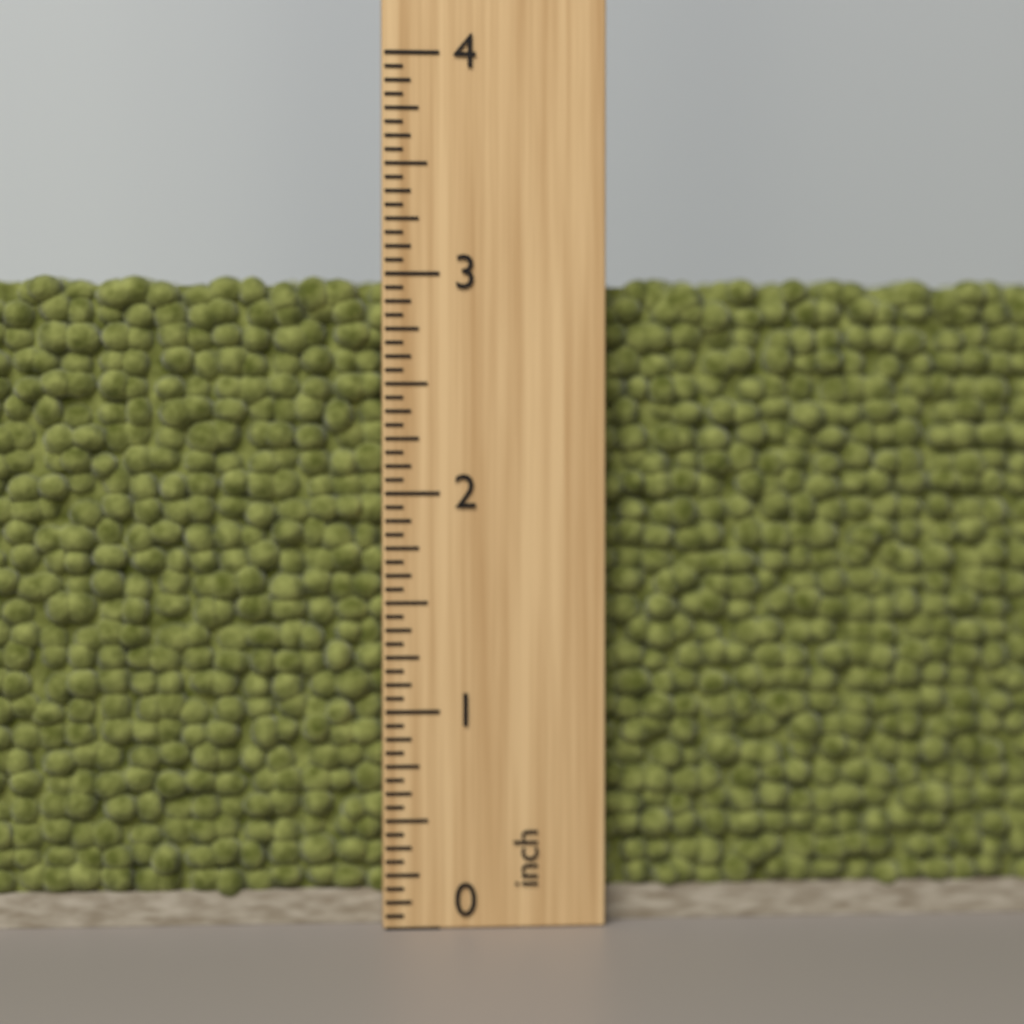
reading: 3.0000 inch
